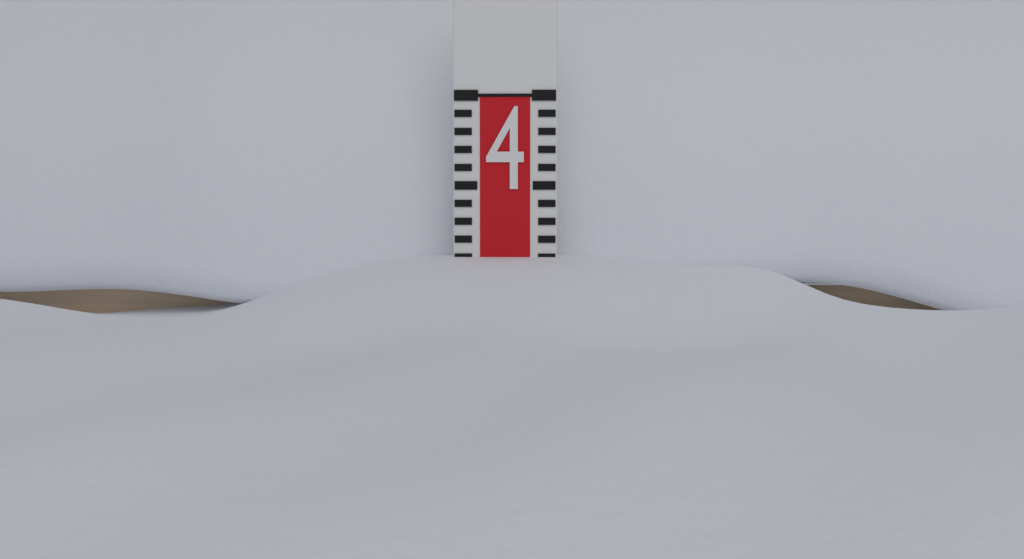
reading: 3.1 (no unit)
